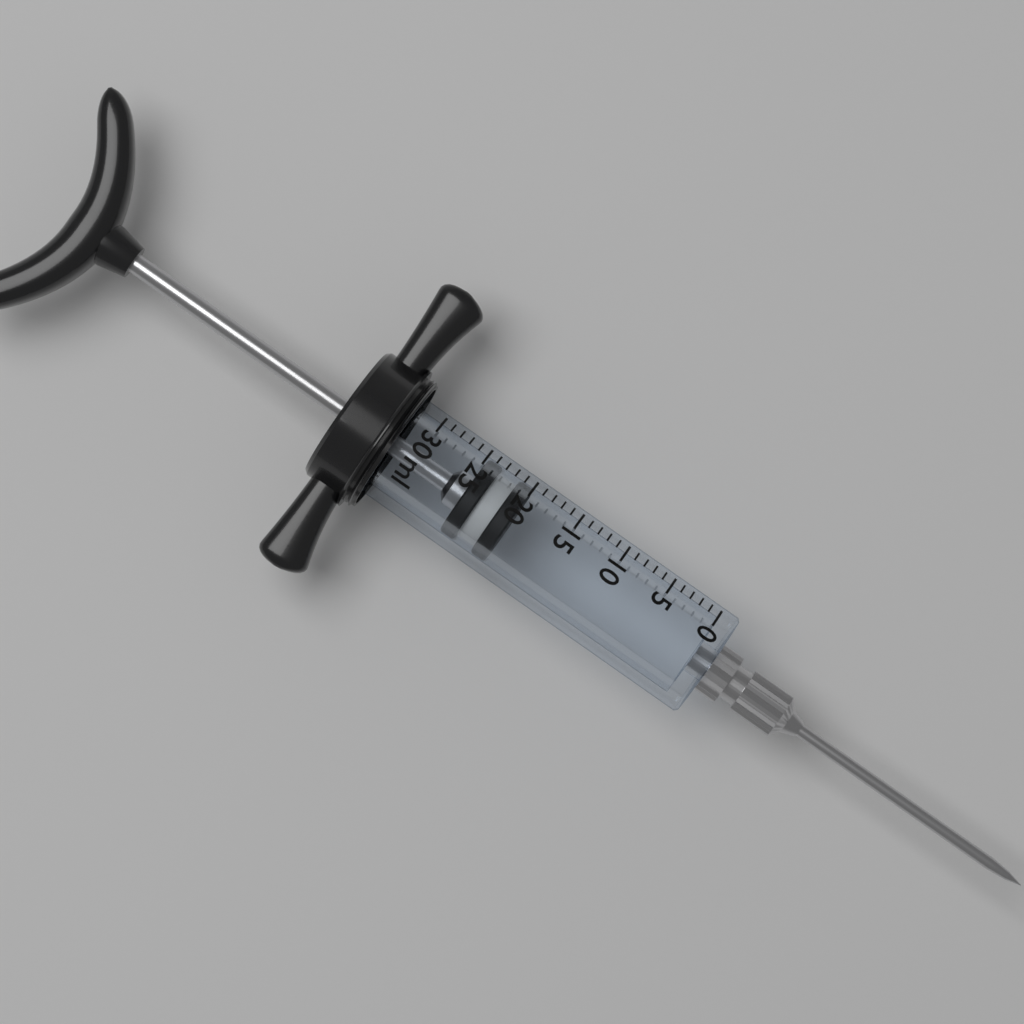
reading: 20 ml
